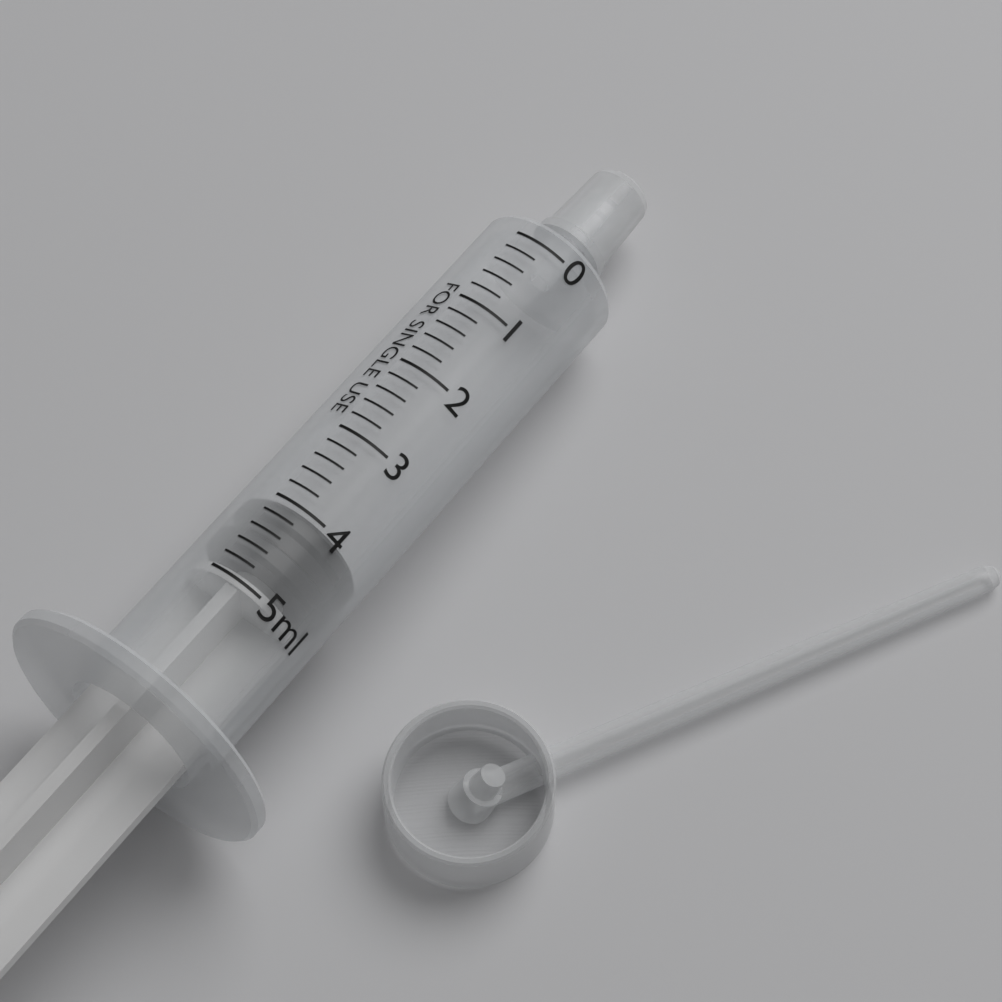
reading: 4.0 ml
